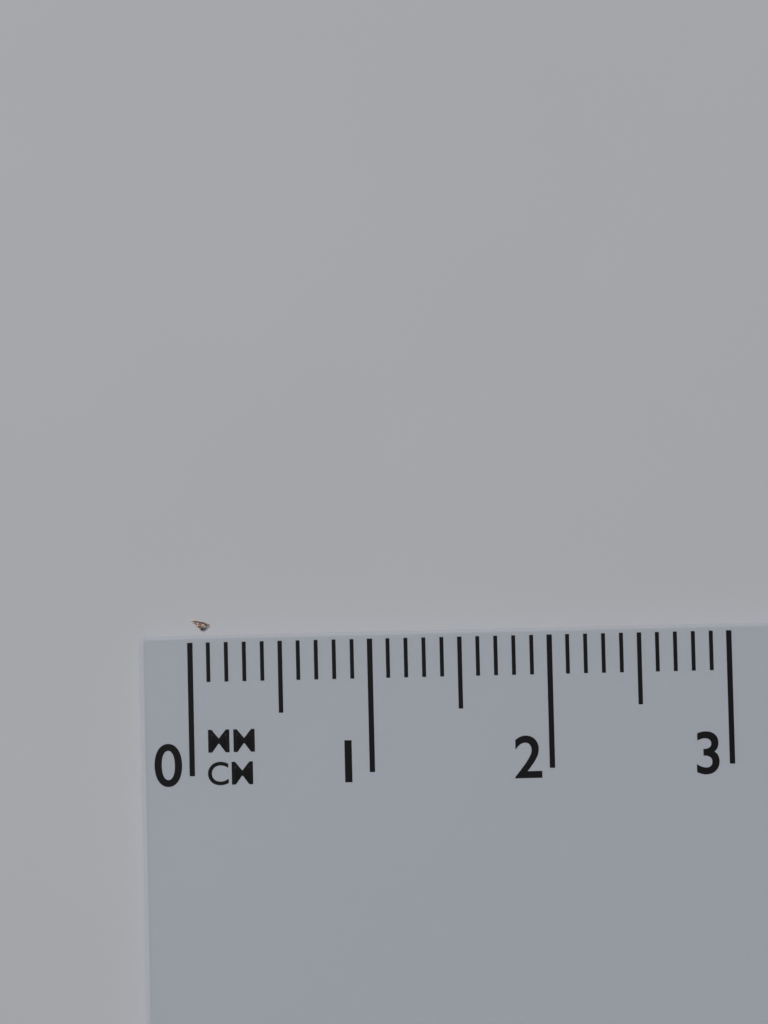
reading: 0.1 cm
